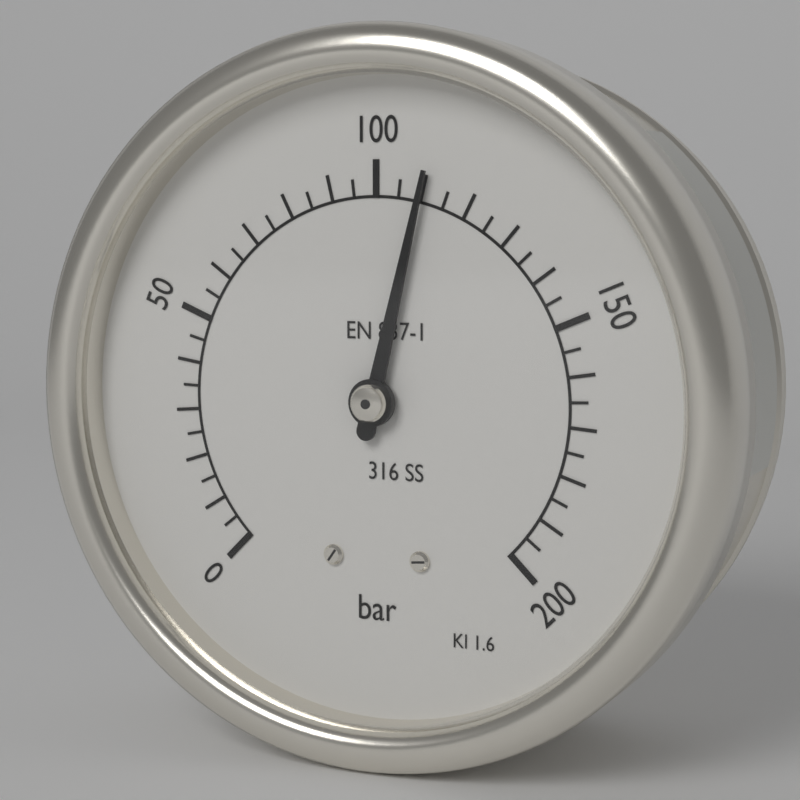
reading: 110 bar
